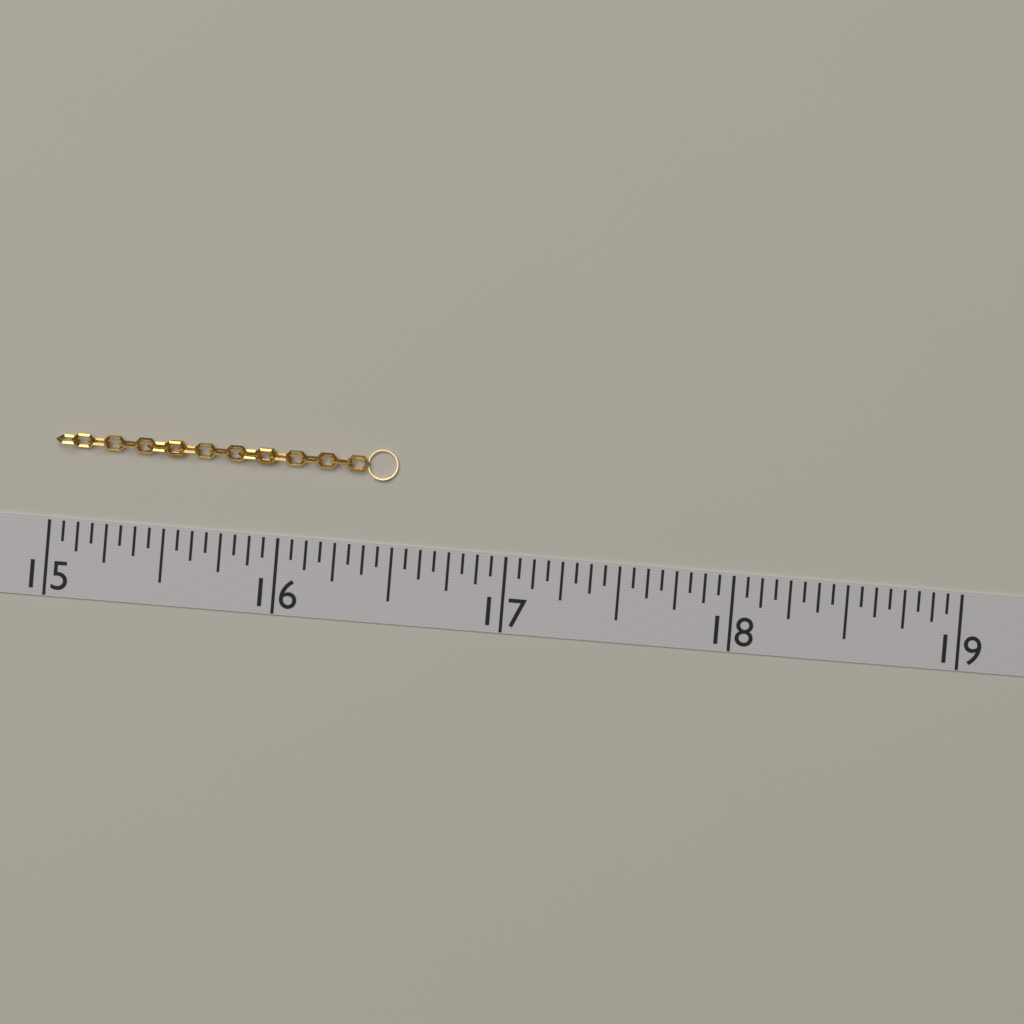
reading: 16.5000 (no unit)
